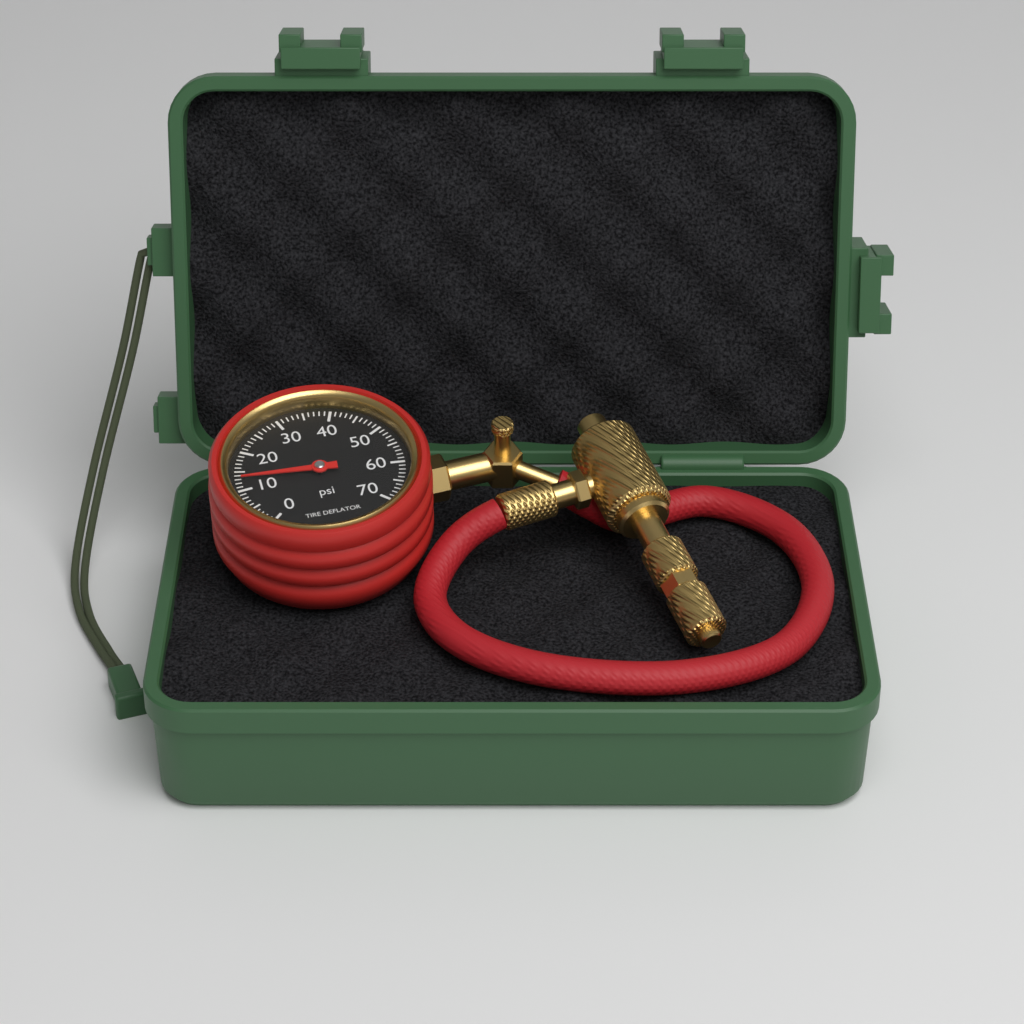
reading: 13 psi
